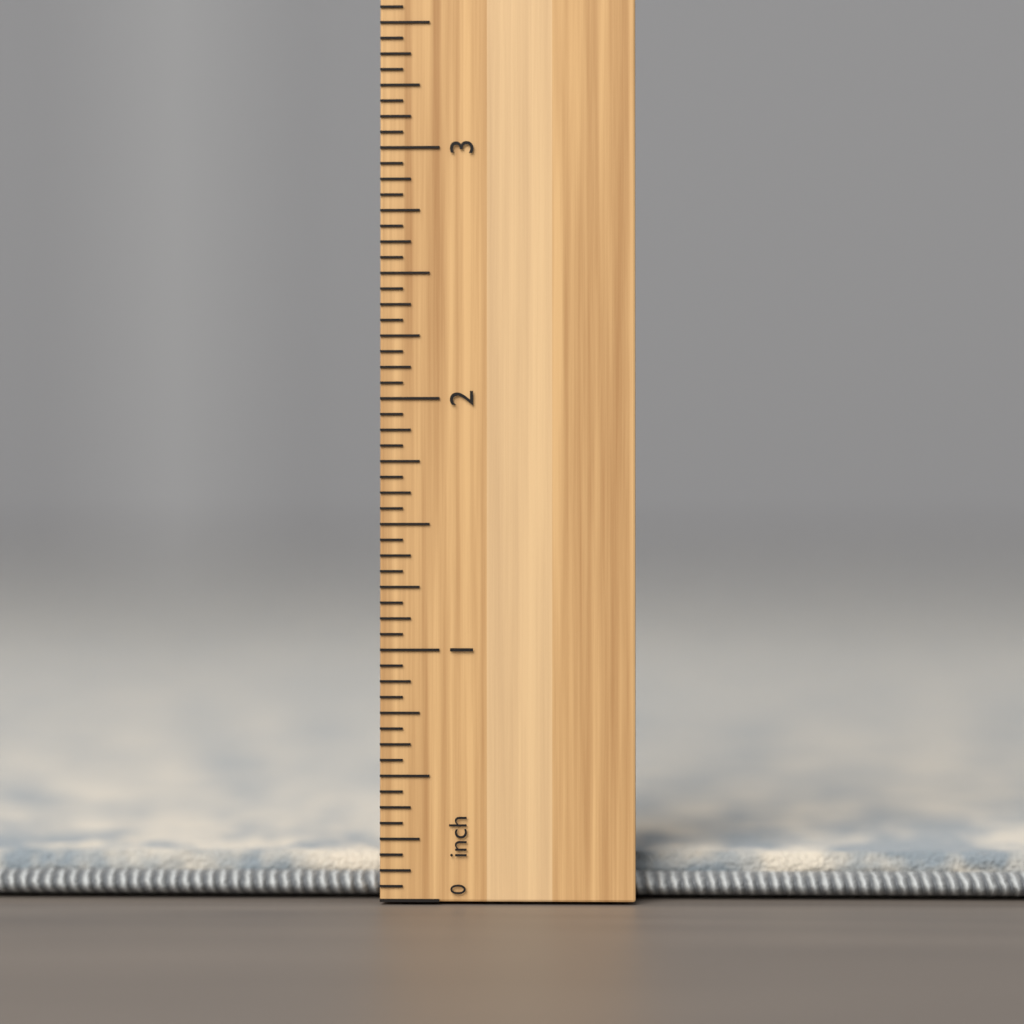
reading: 0.1875 inch
